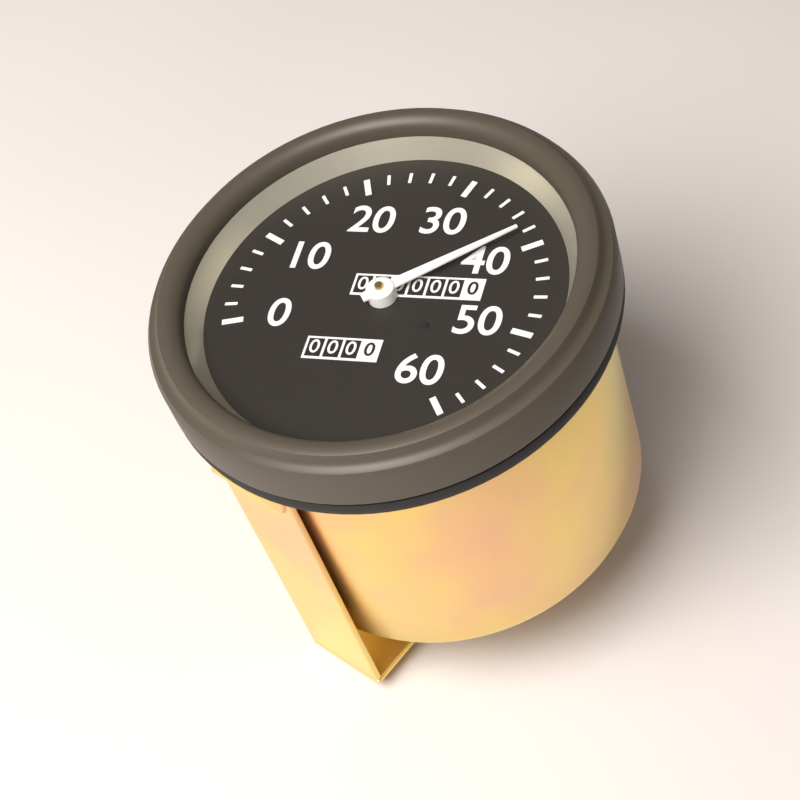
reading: 38 (no unit)
